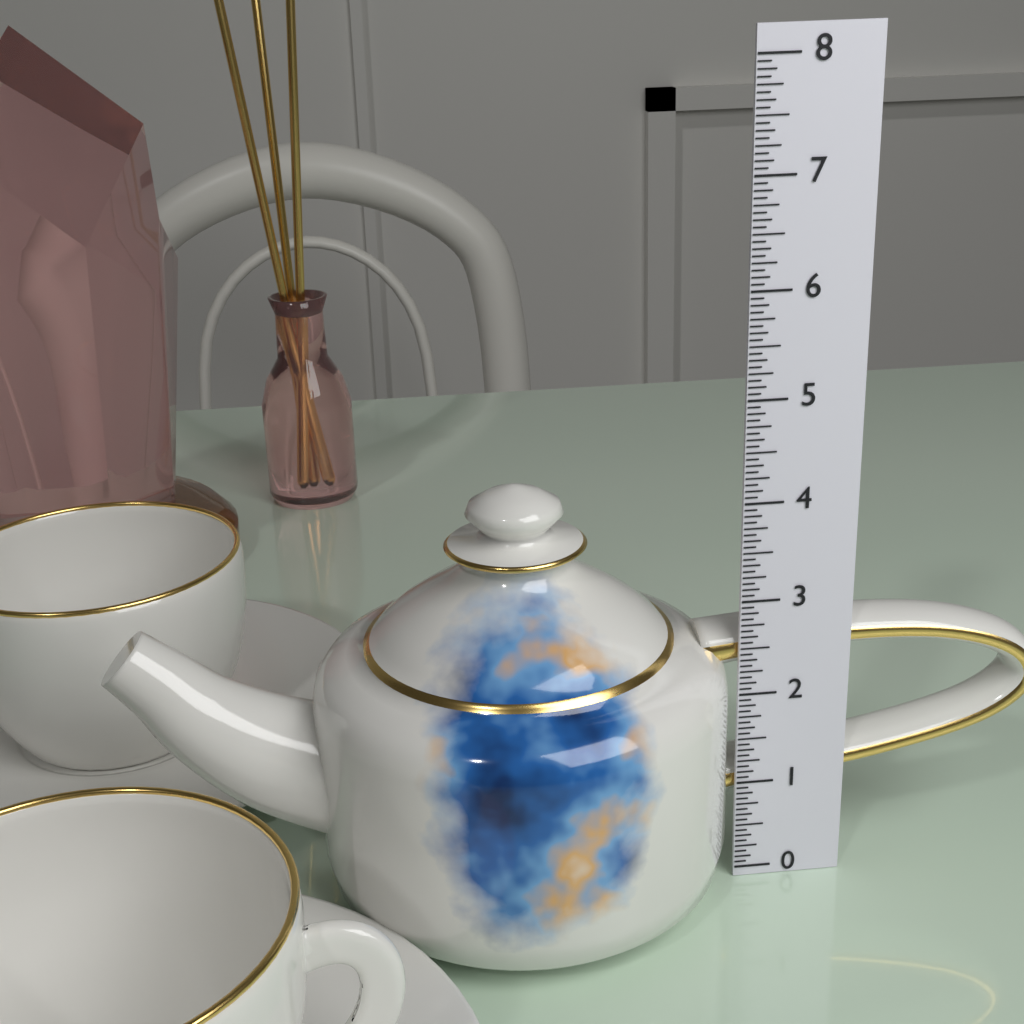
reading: 4.1875 (no unit)
